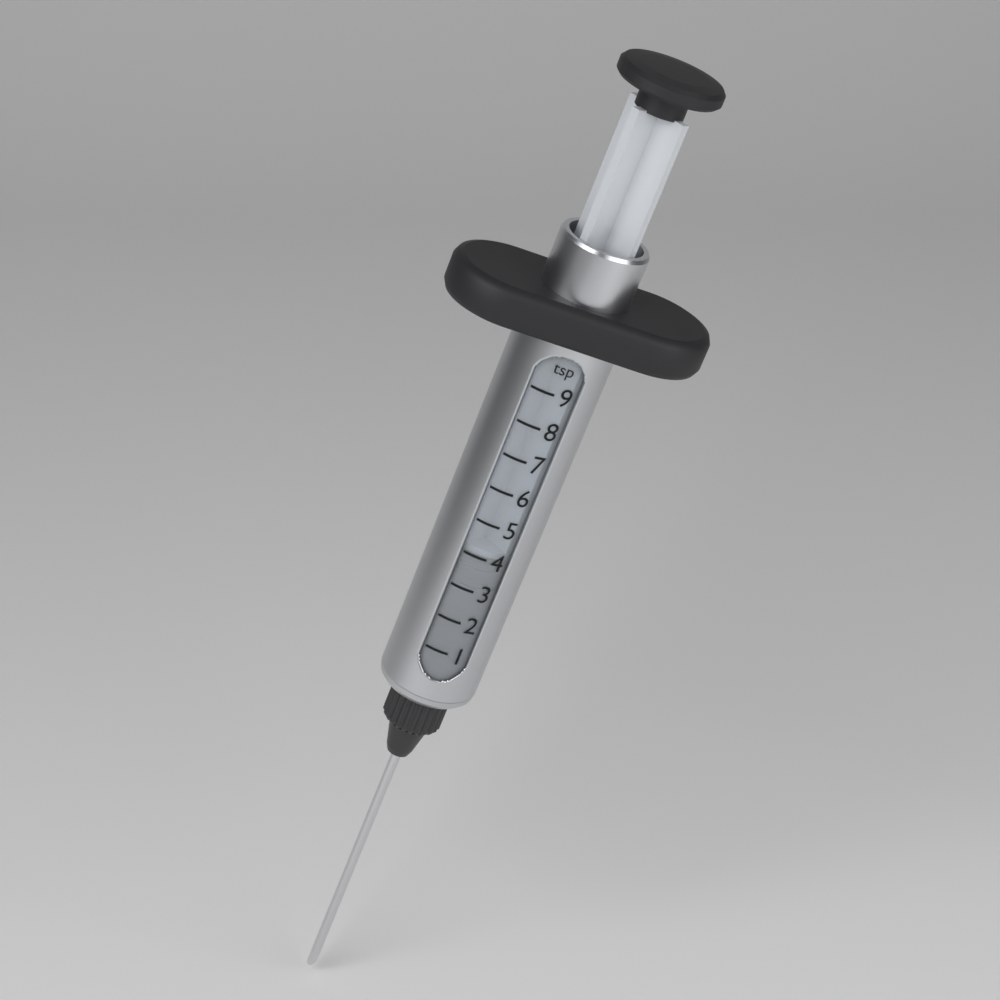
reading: 3 tsp
